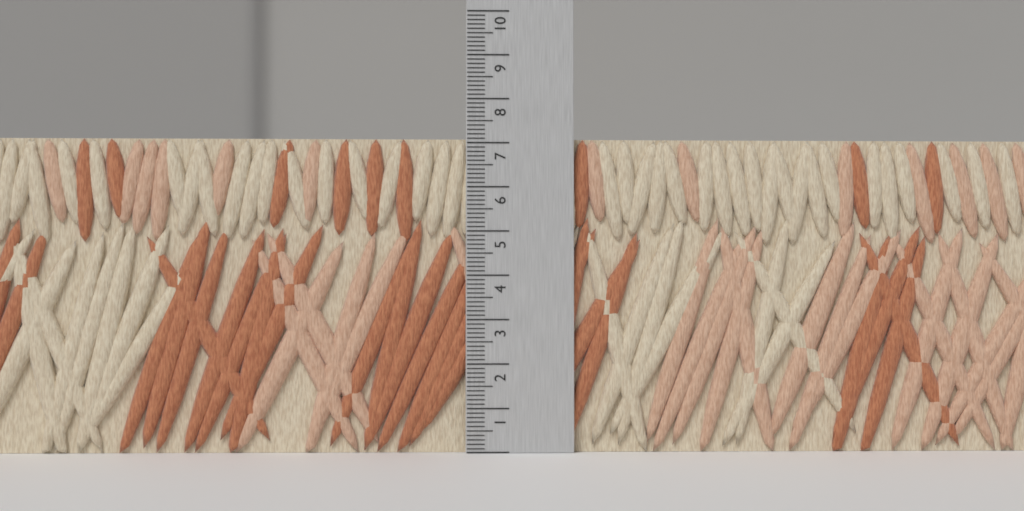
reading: 7.1 (no unit)
